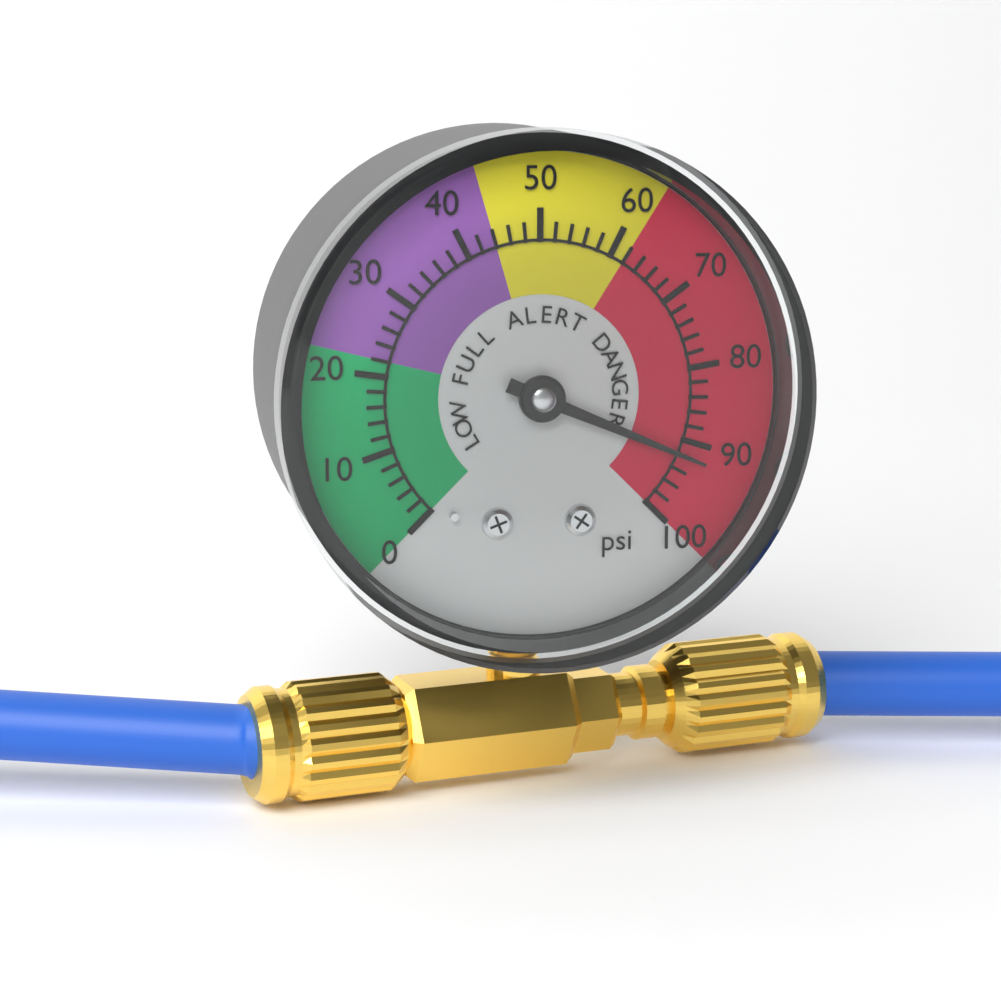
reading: 92 psi
